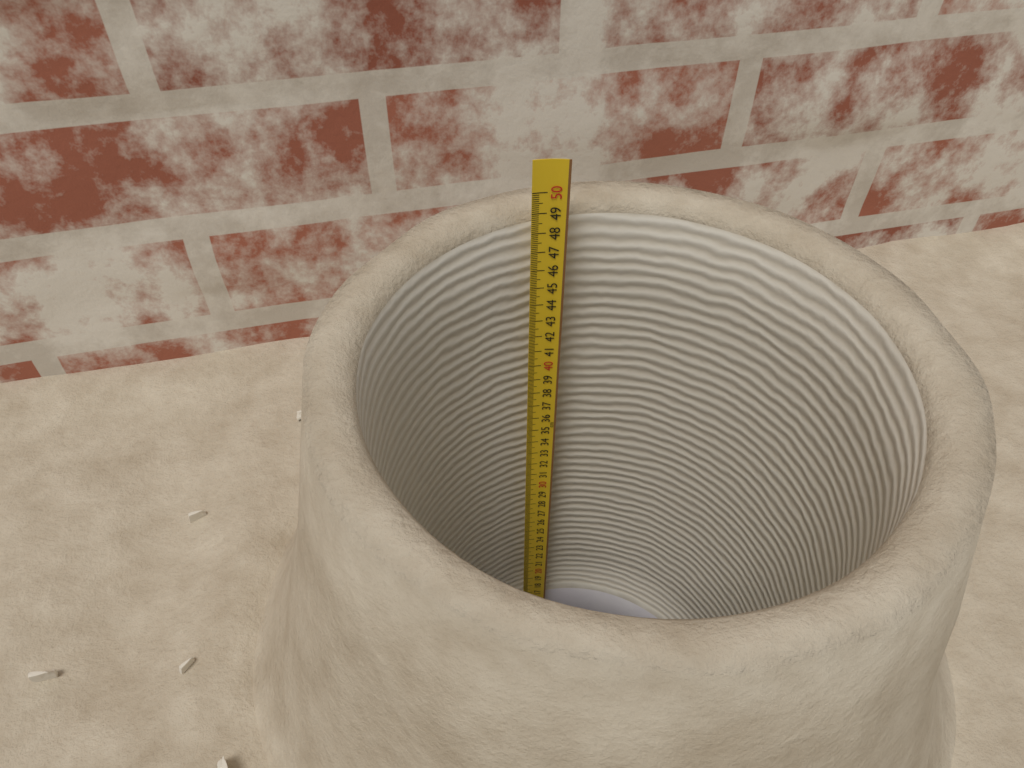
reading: 48.7 cm
